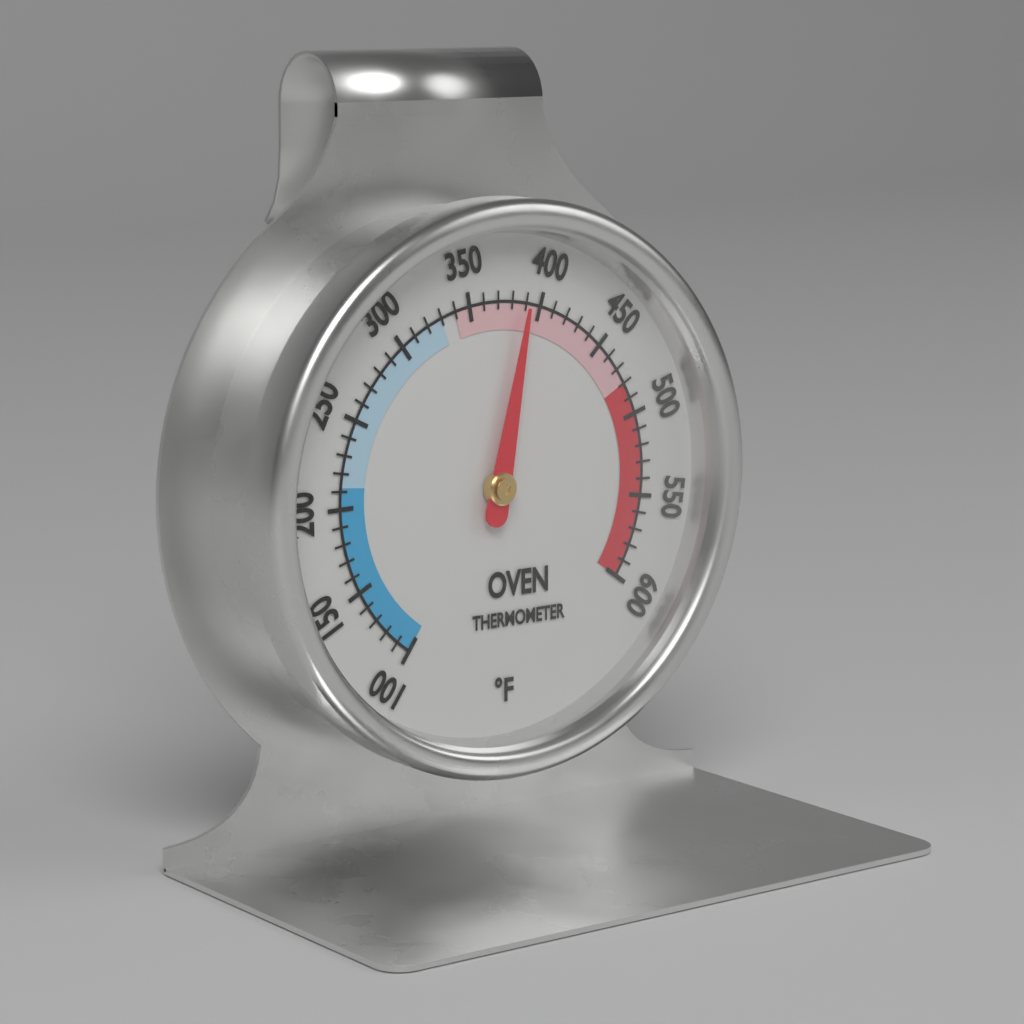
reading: 390 °F
